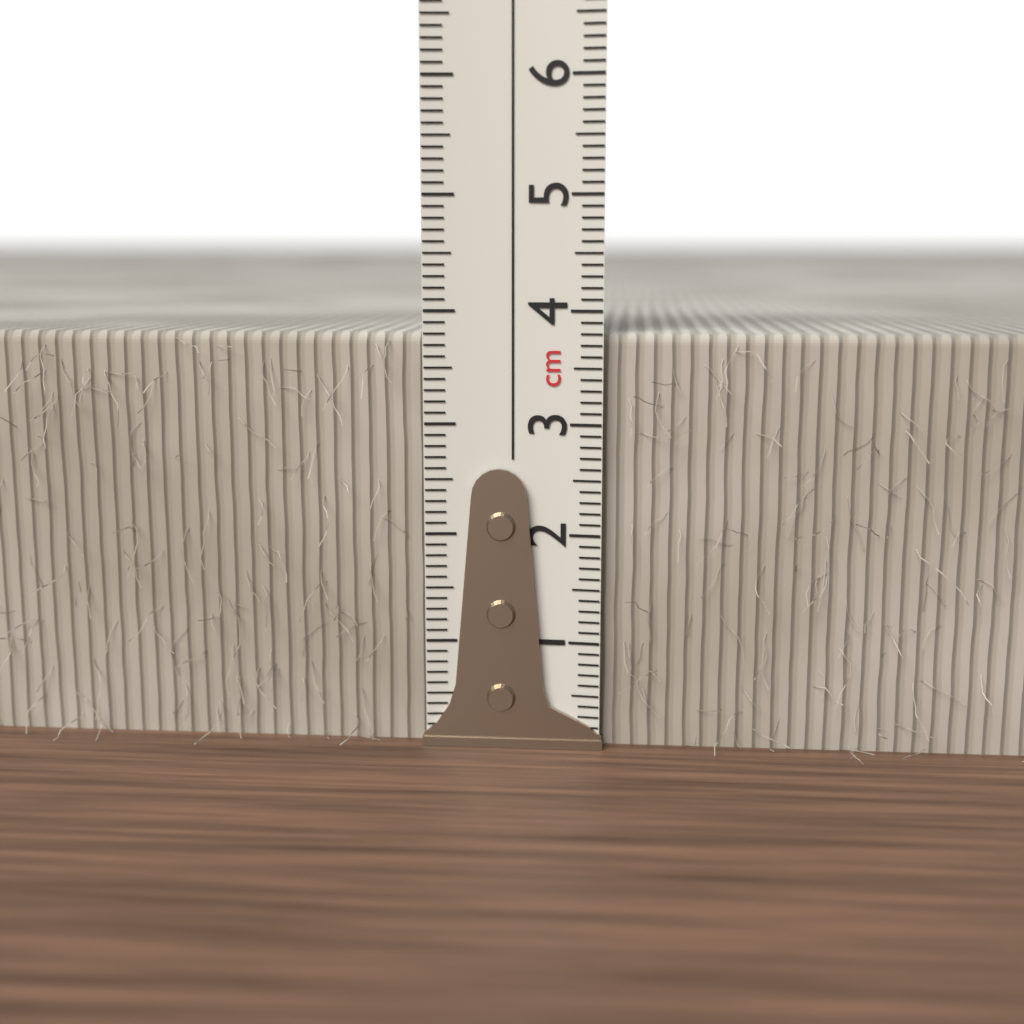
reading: 3.8 cm
